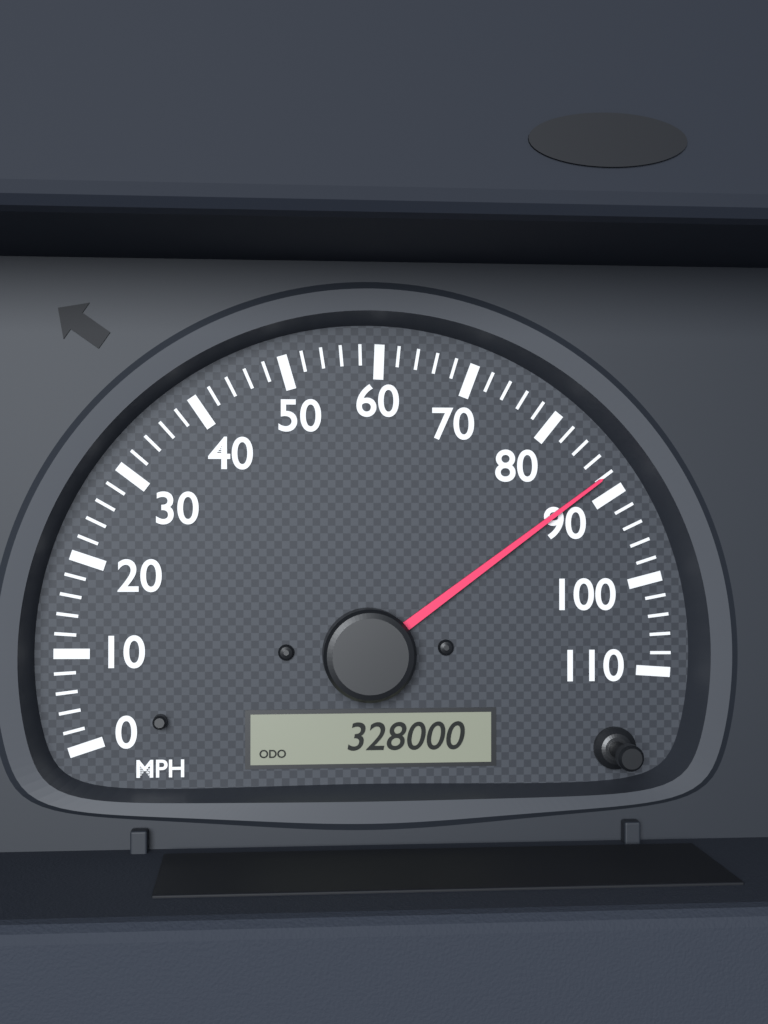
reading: 88 MPH
